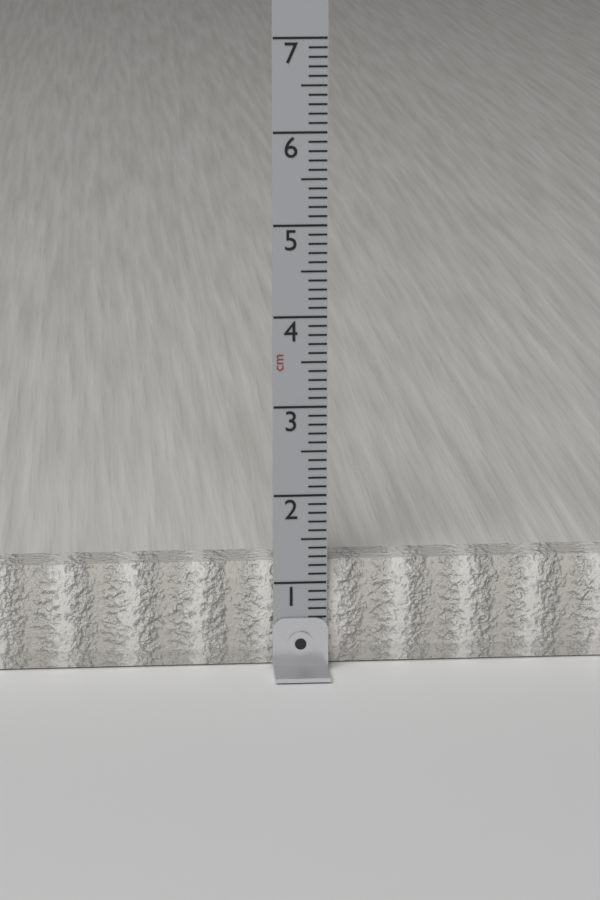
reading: 1.2 cm
